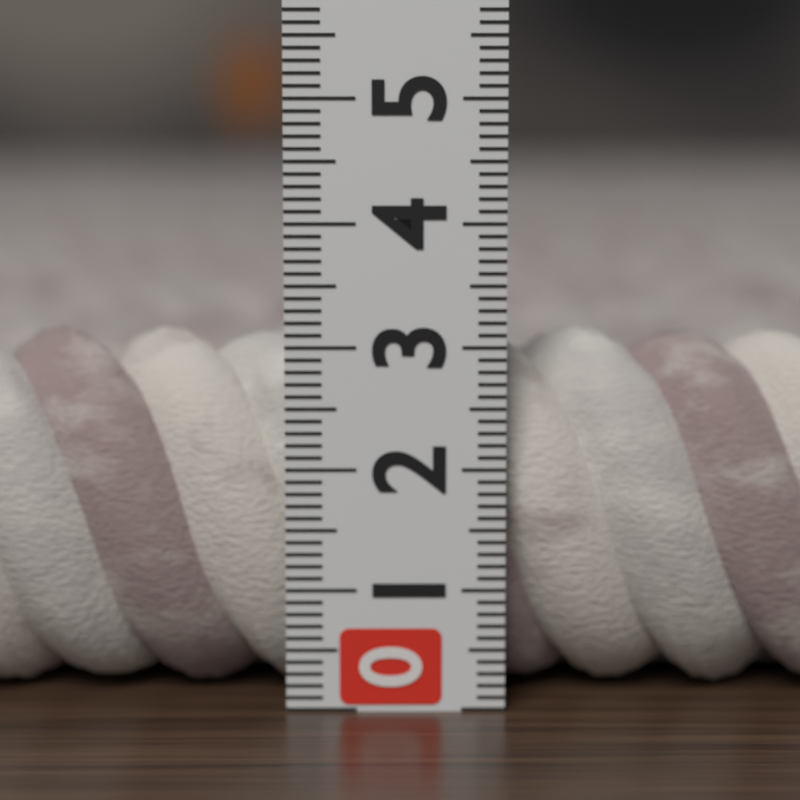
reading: 3.1 (no unit)
